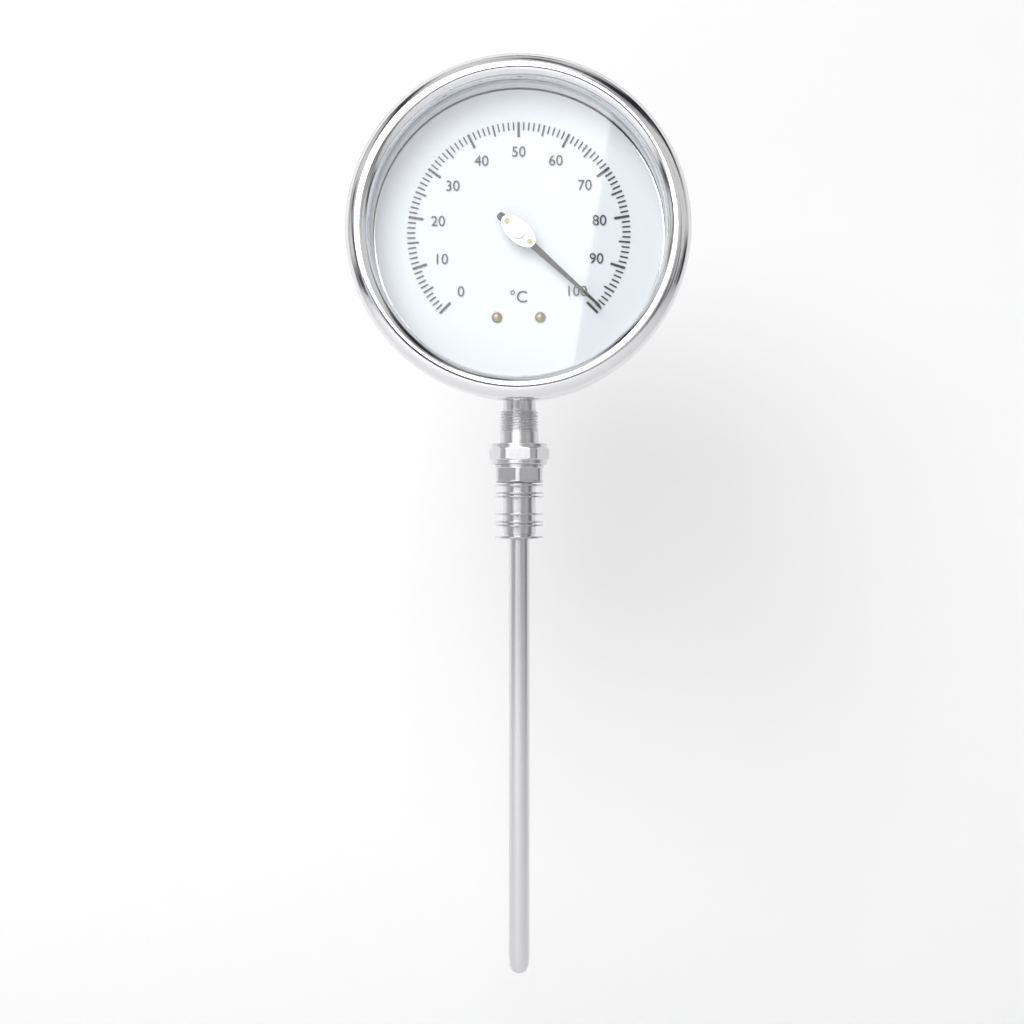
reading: 99 °C
